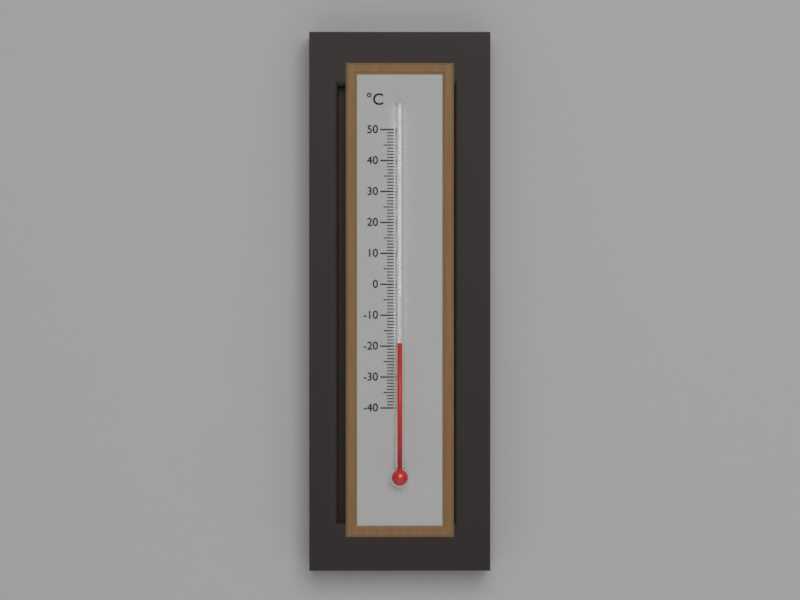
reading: -19 °C
